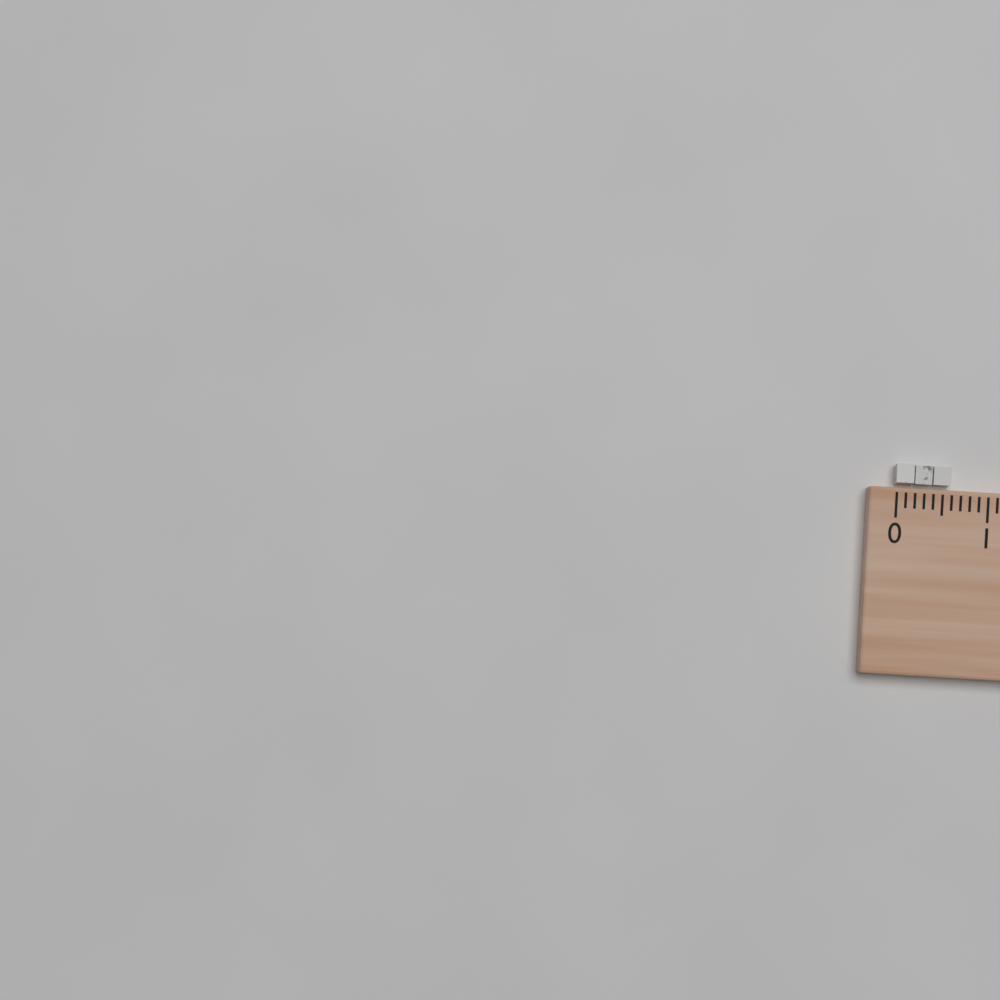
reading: 0.6 (no unit)
